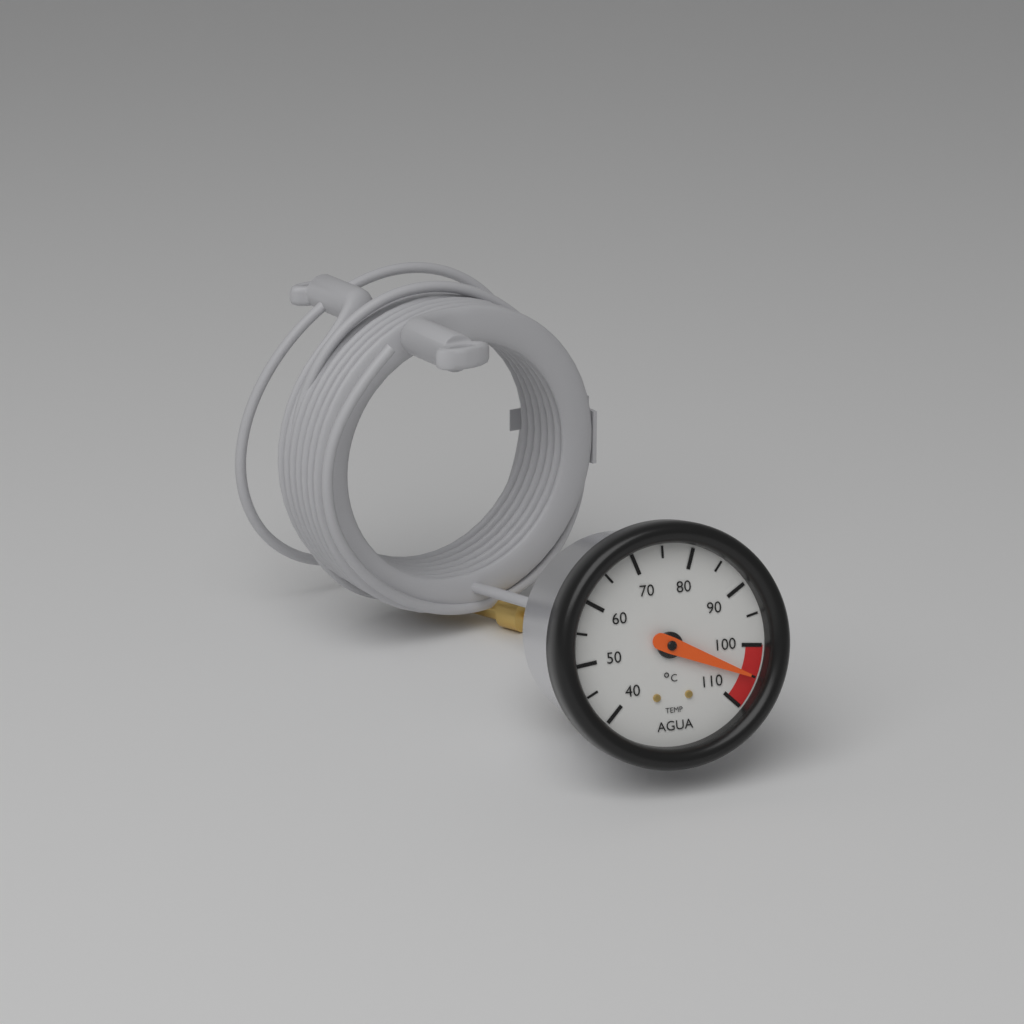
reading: 105 °C
